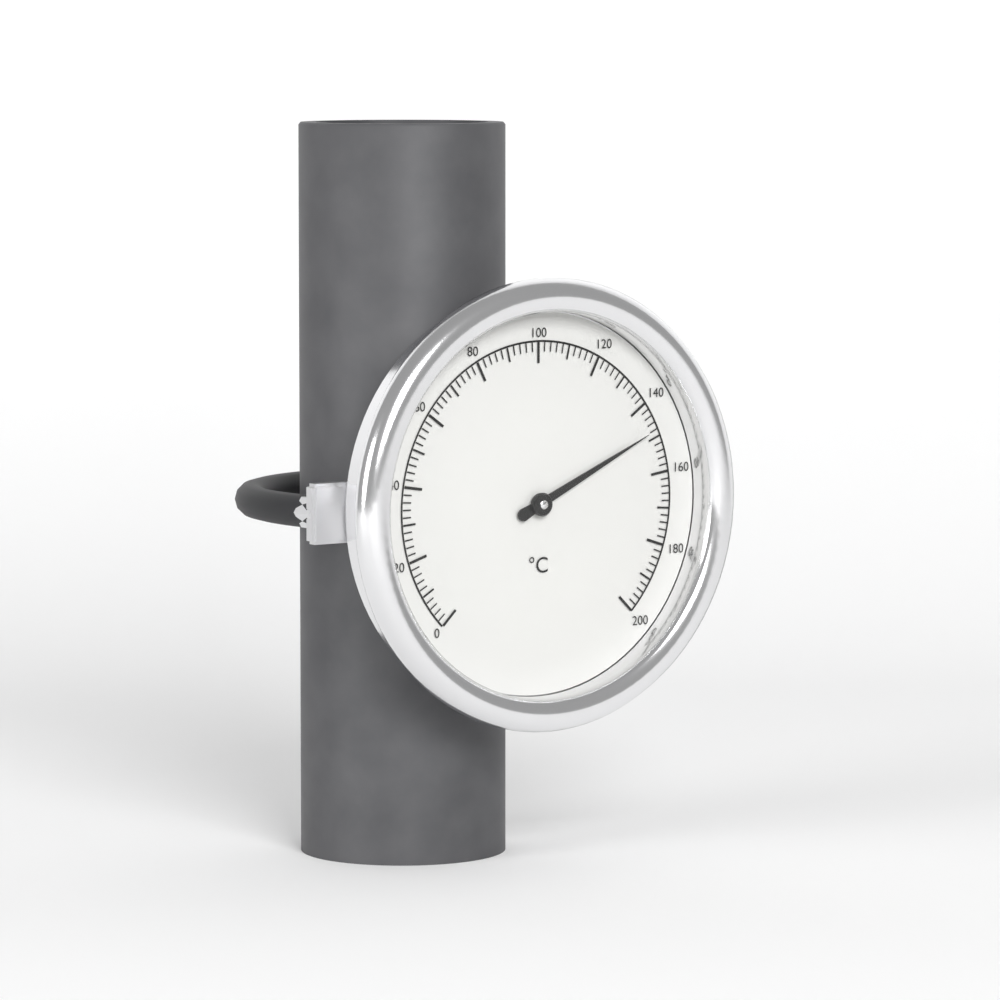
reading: 148 °C
